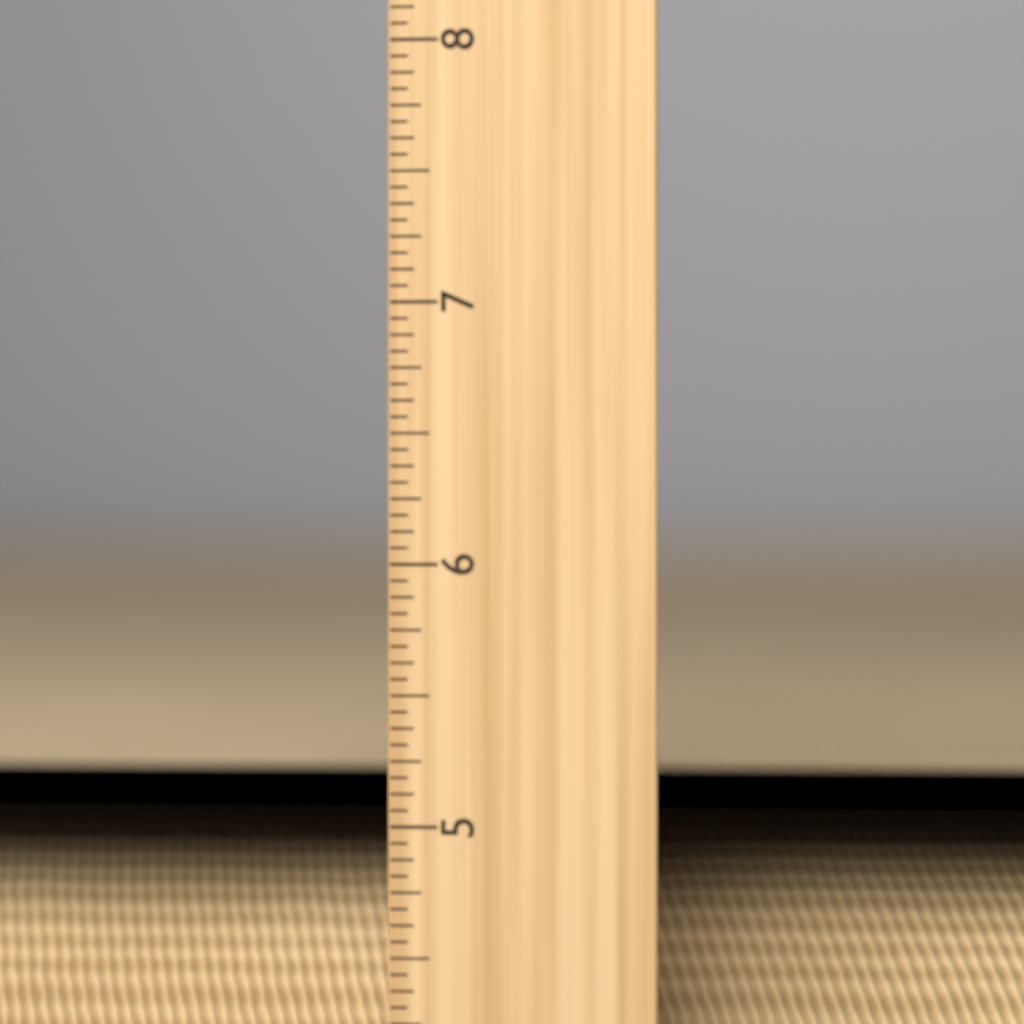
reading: 5.0000 in
